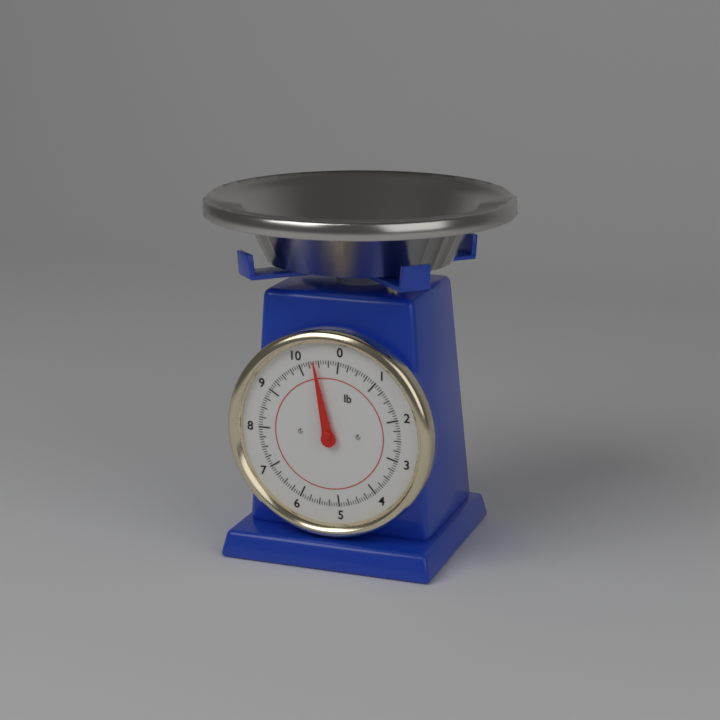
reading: 10.4000 lb
